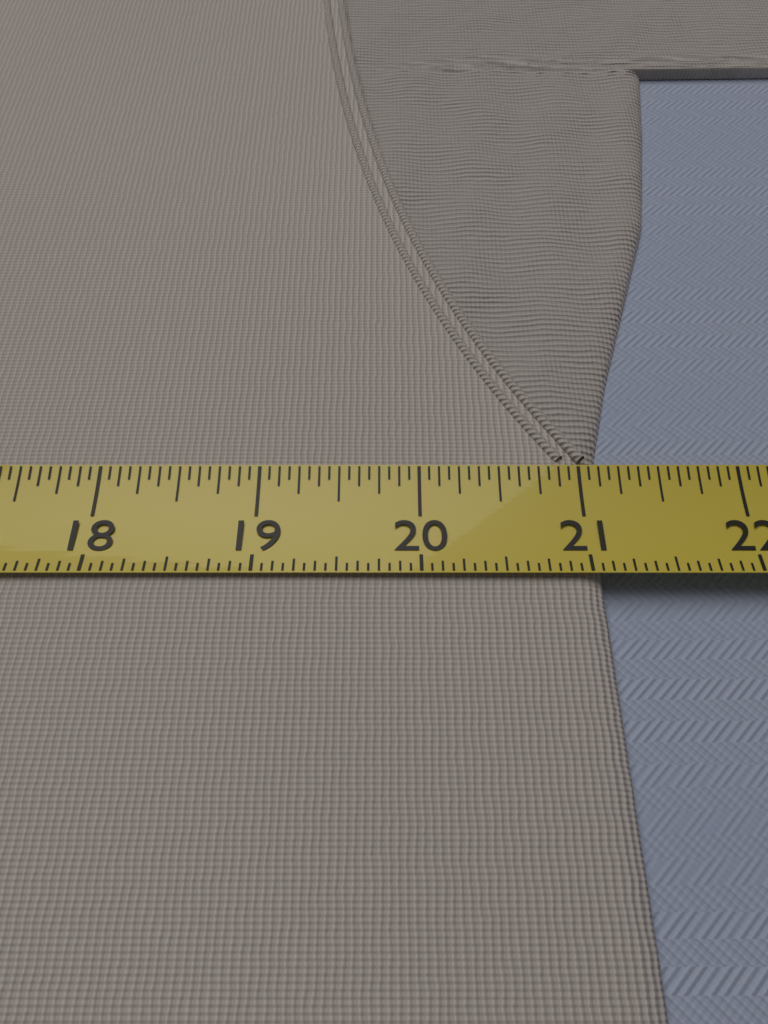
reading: 21.1000 (no unit)
